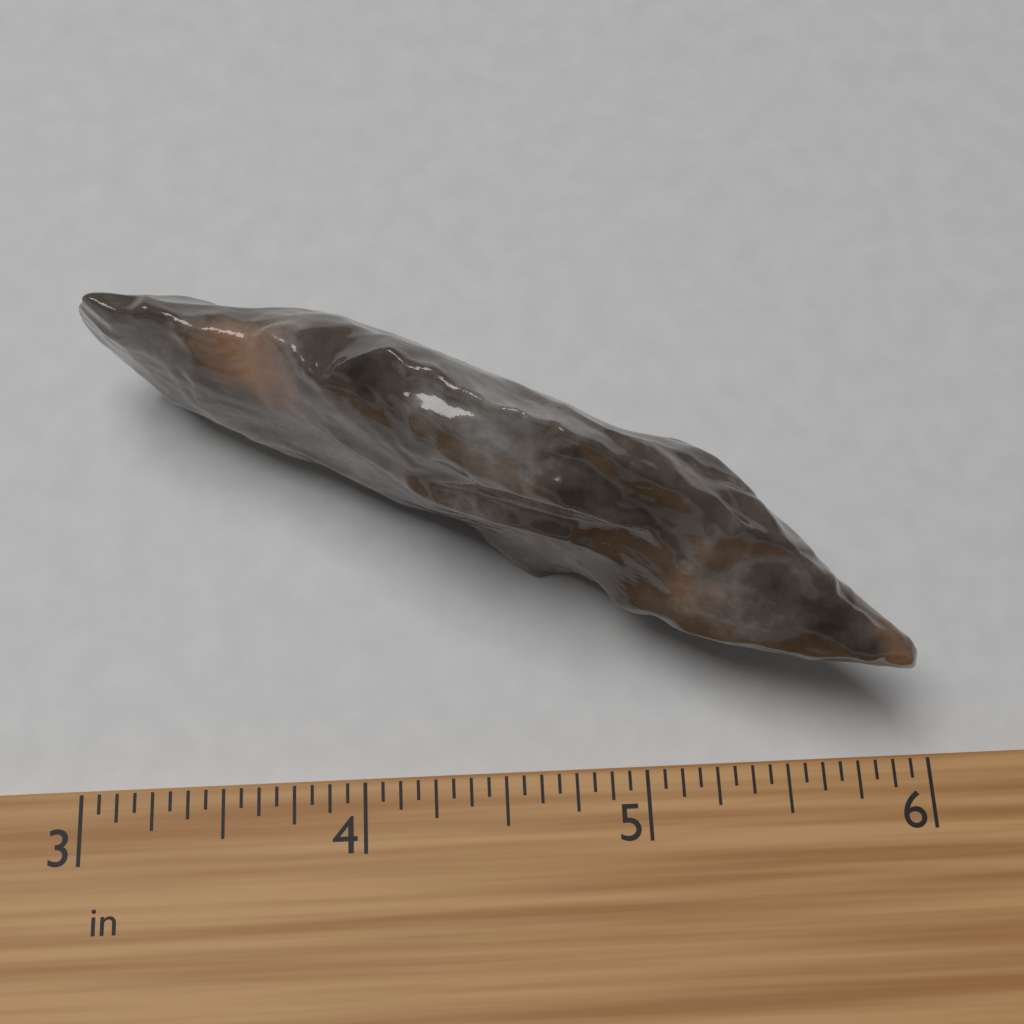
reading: 5.9375 in
